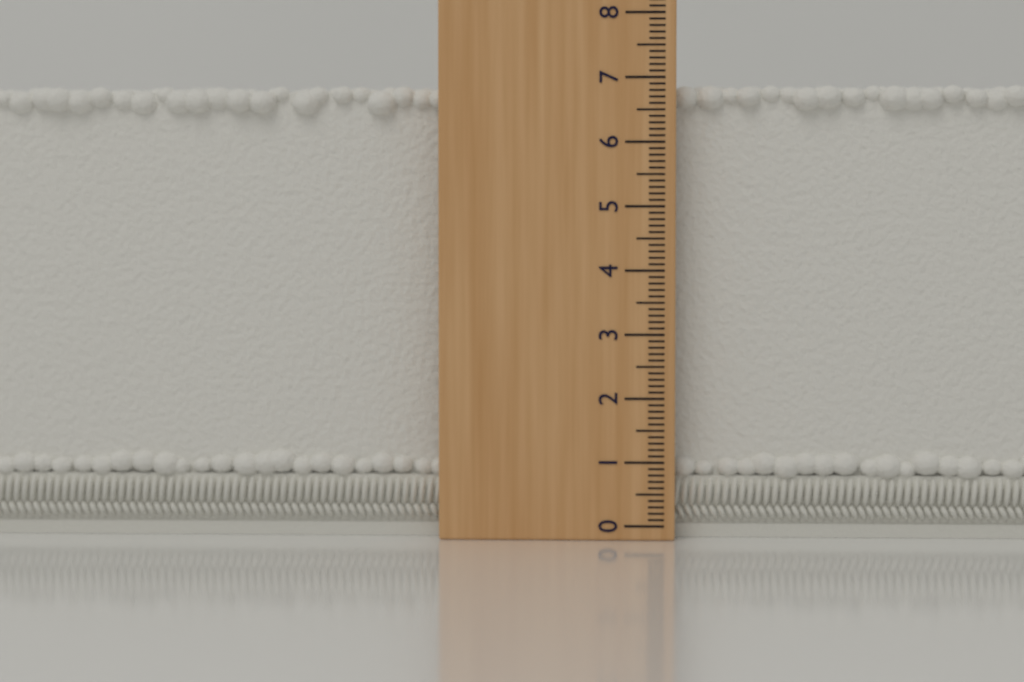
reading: 6.9 (no unit)
